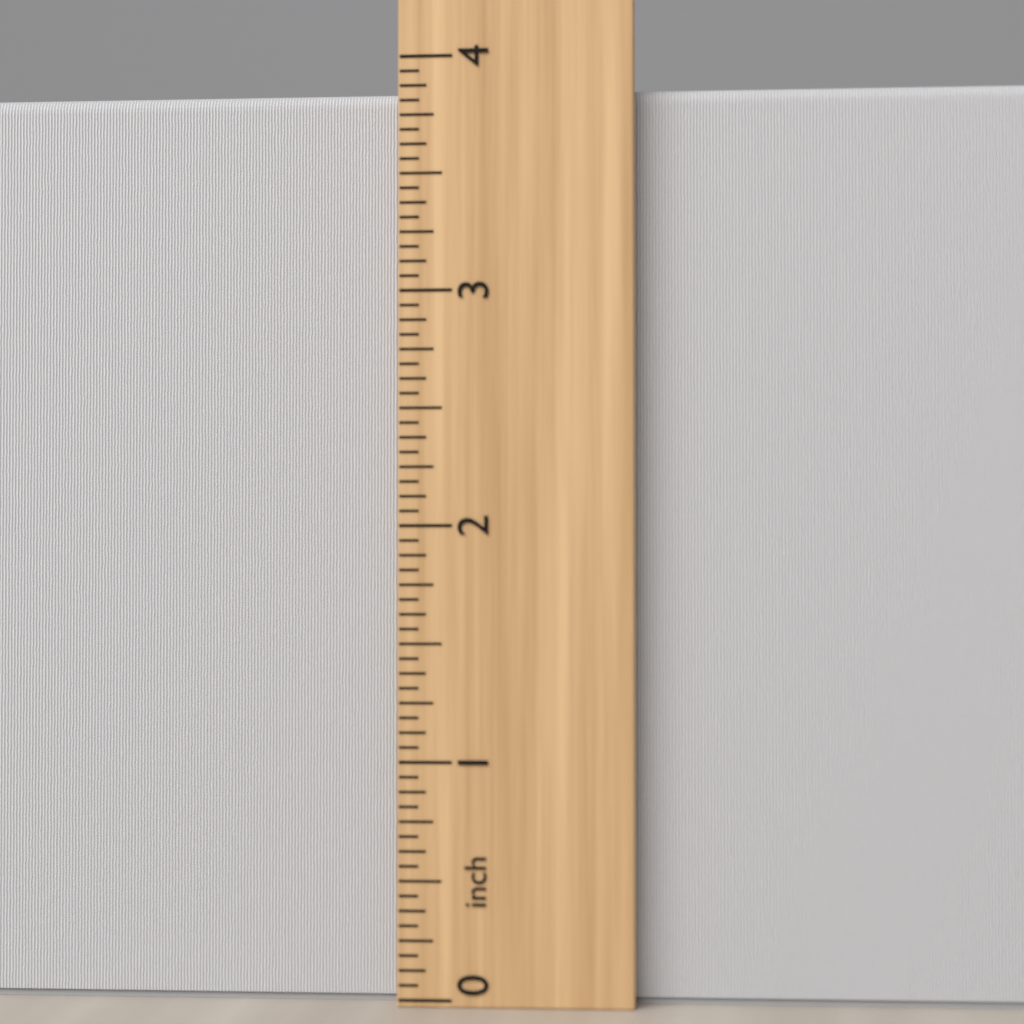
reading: 3.8750 inch
